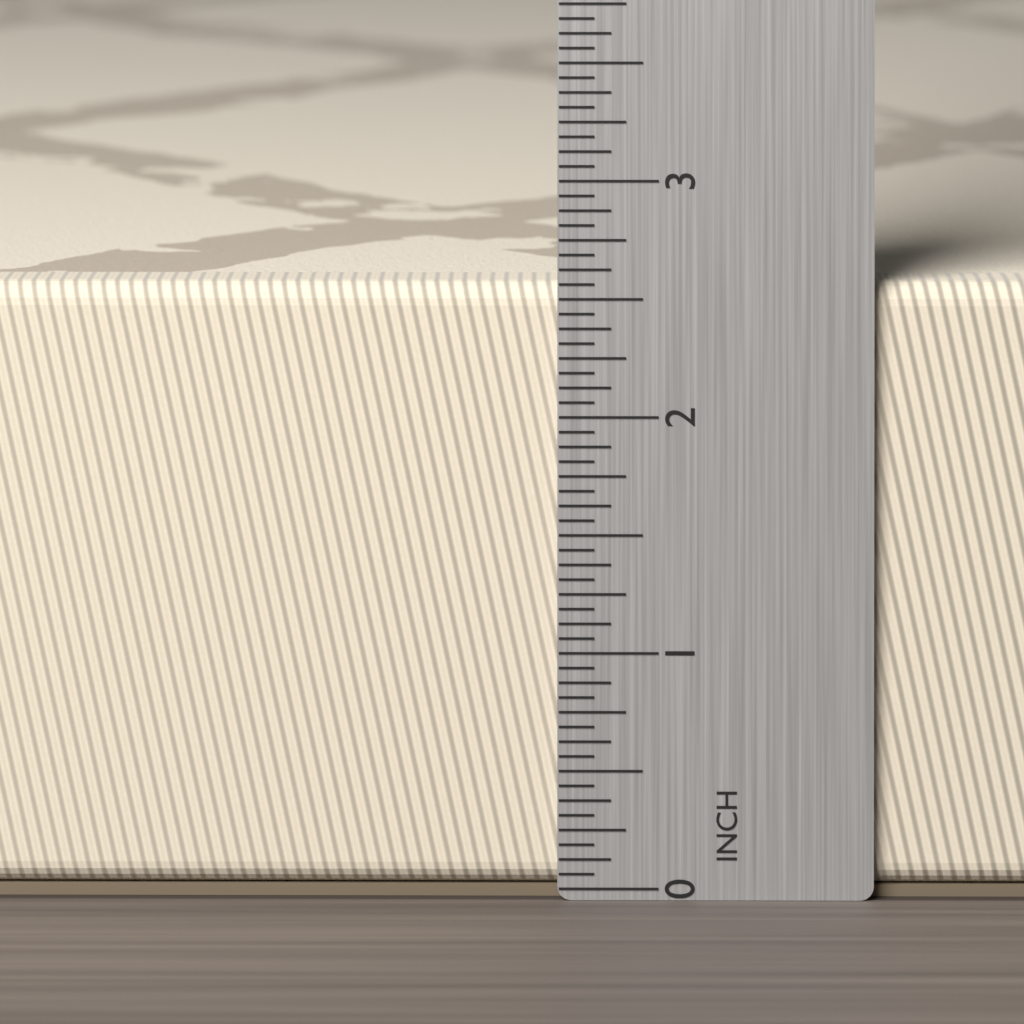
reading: 2.5625 in
